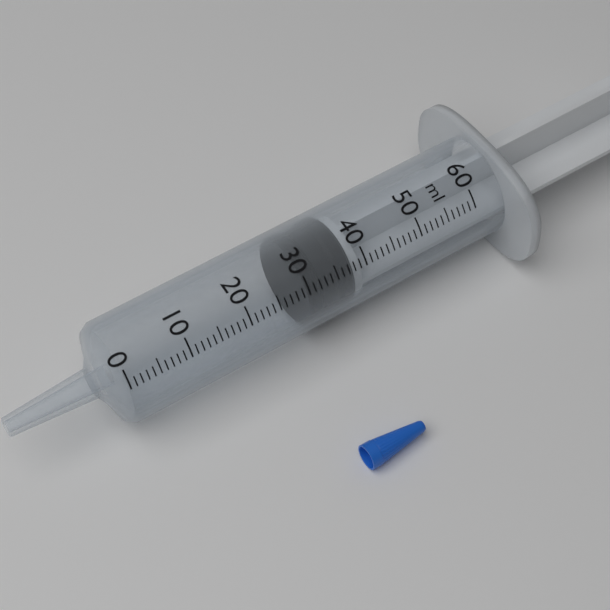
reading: 30 ml
